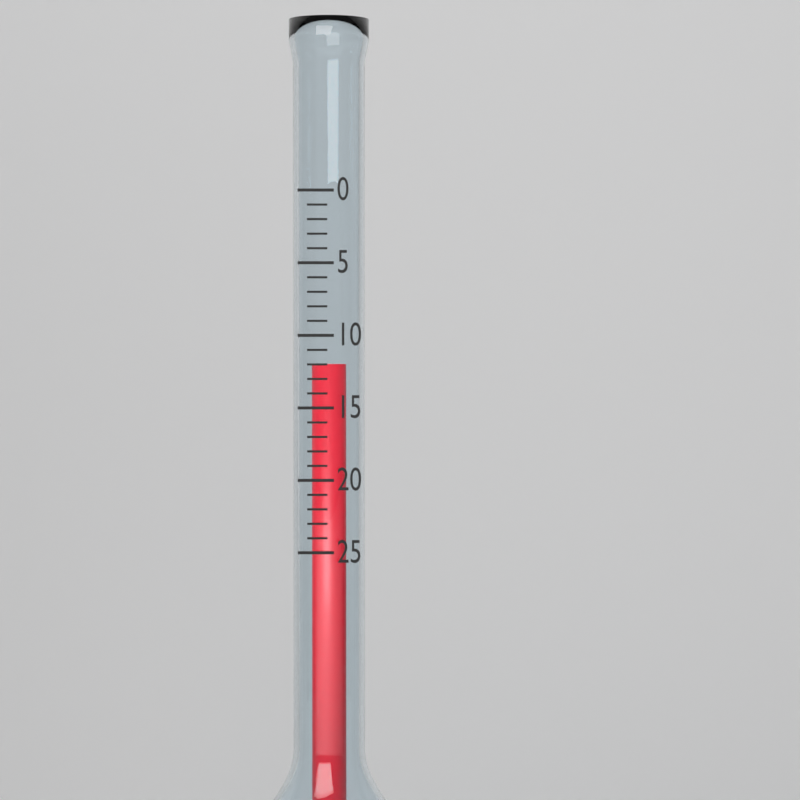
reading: 12 (no unit)
